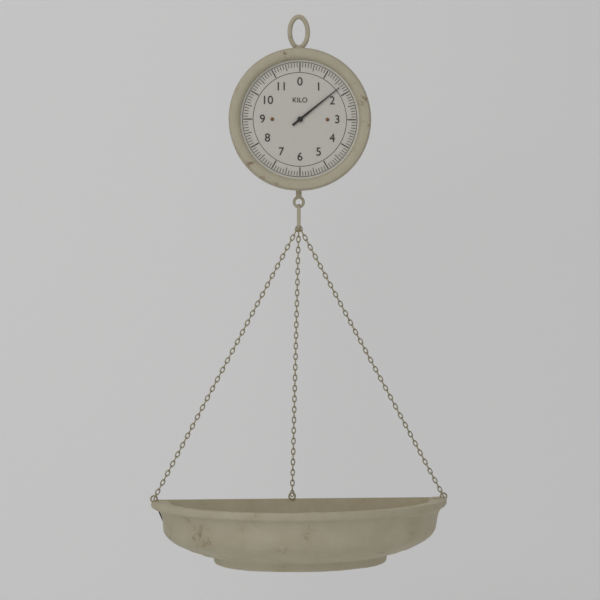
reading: 1.7 kg
